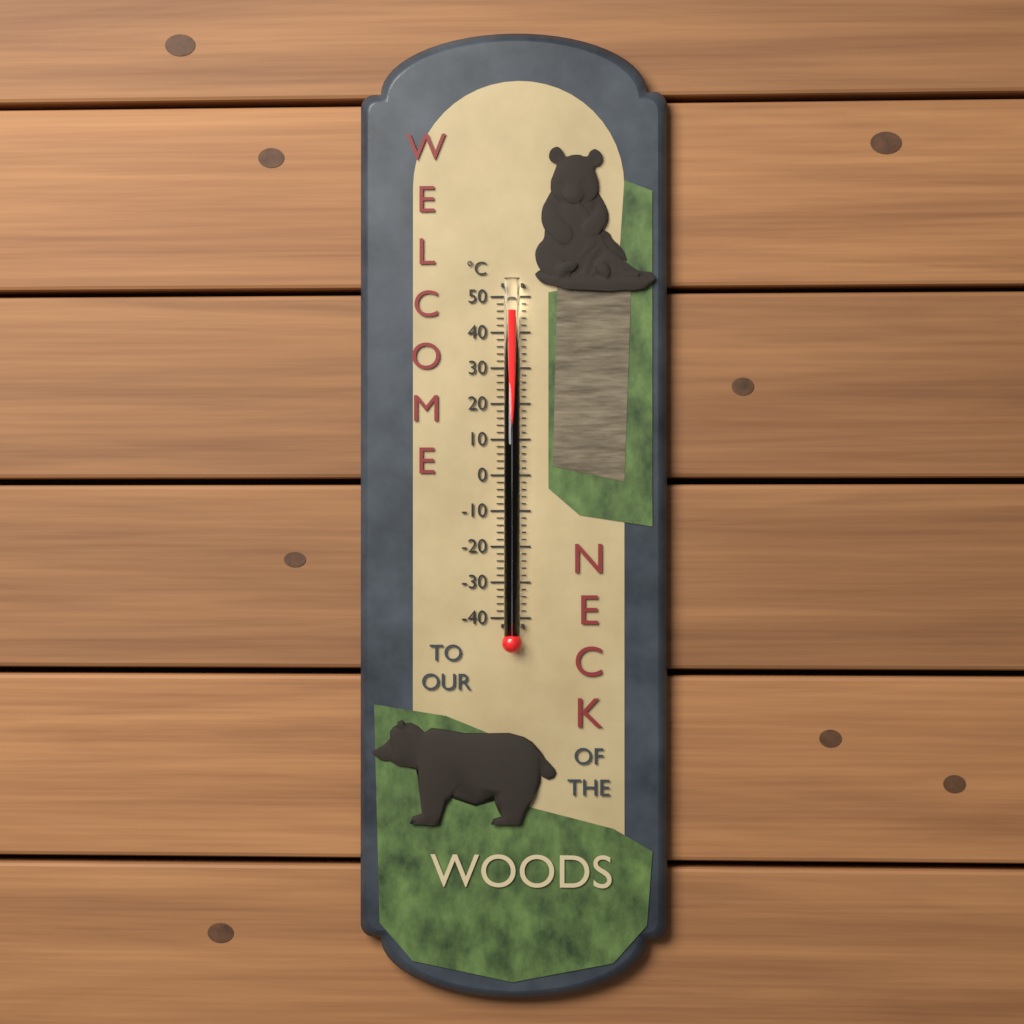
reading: 46 °C
